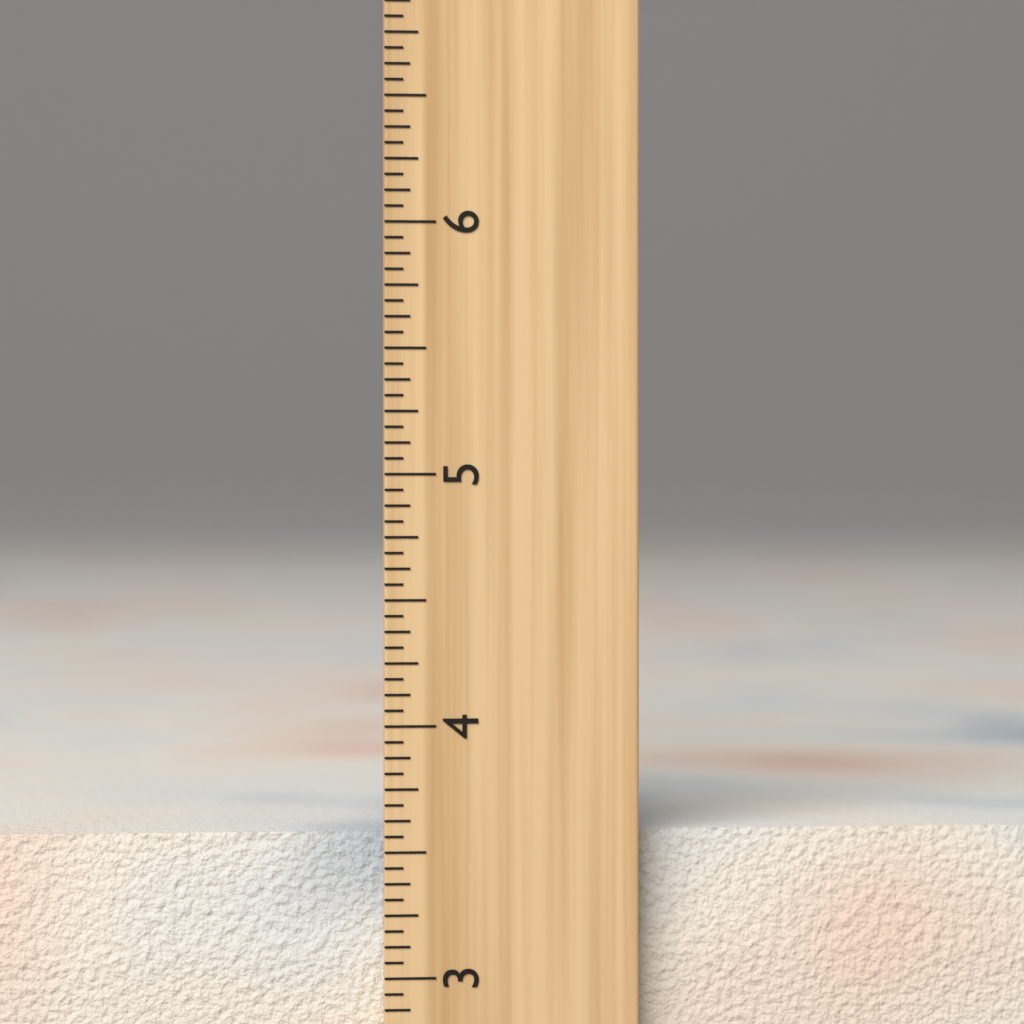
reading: 3.5625 inch
